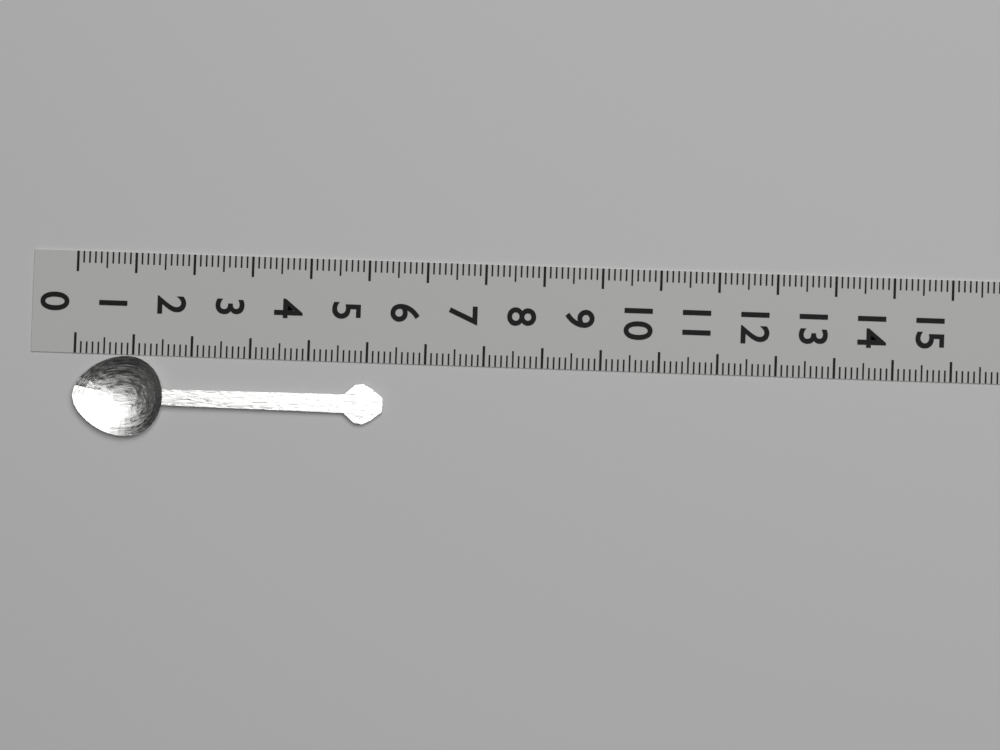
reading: 5.3 (no unit)
